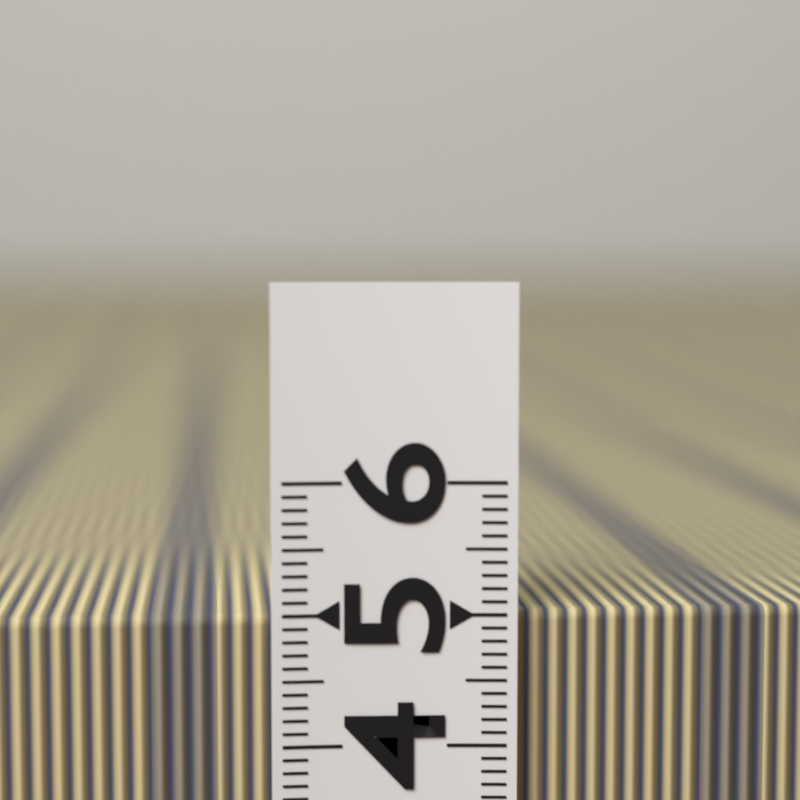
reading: 5.0 (no unit)
